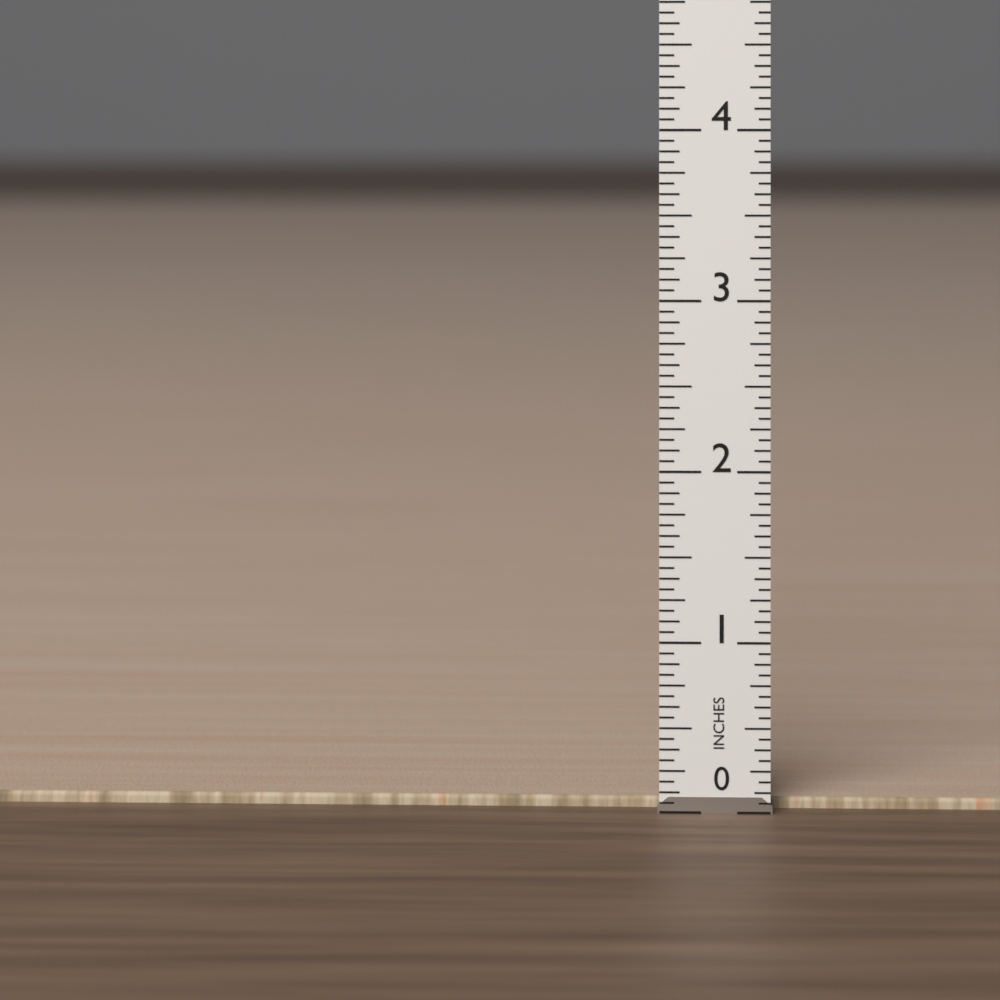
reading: 0.0625 in
